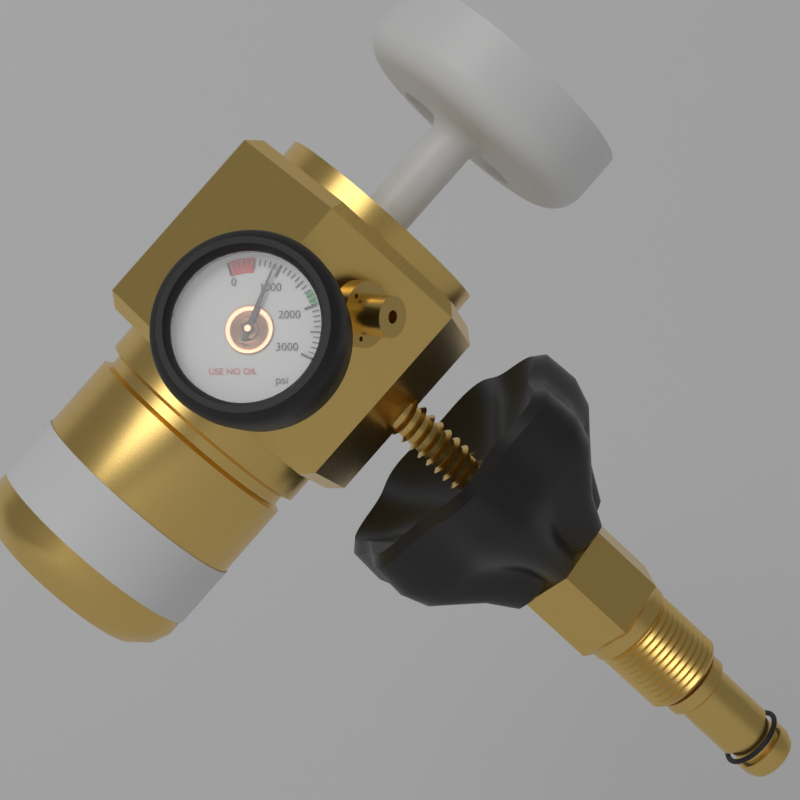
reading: 900 psi
